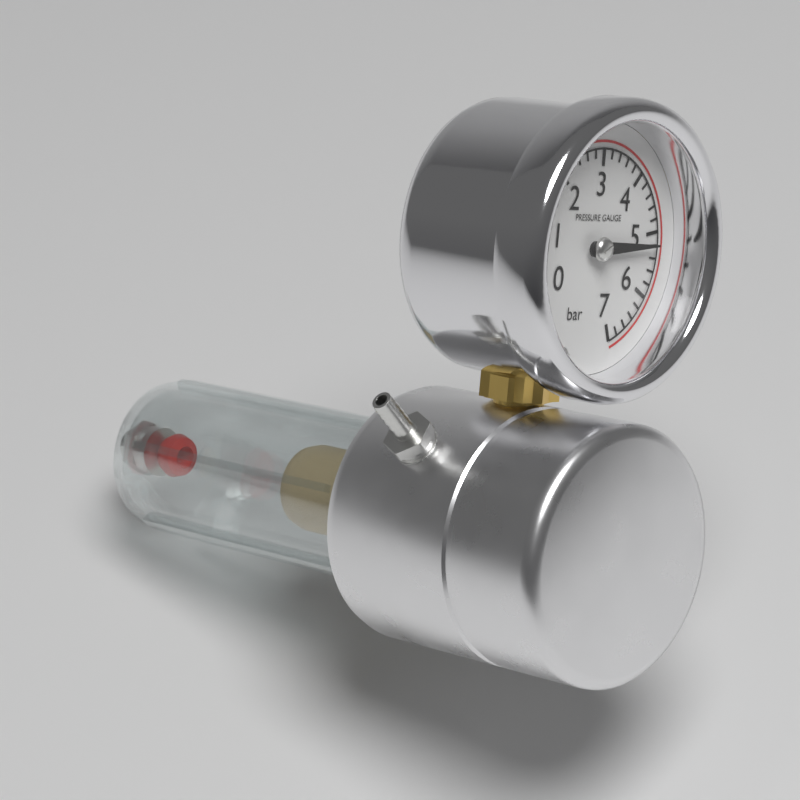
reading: 5.2 bar
